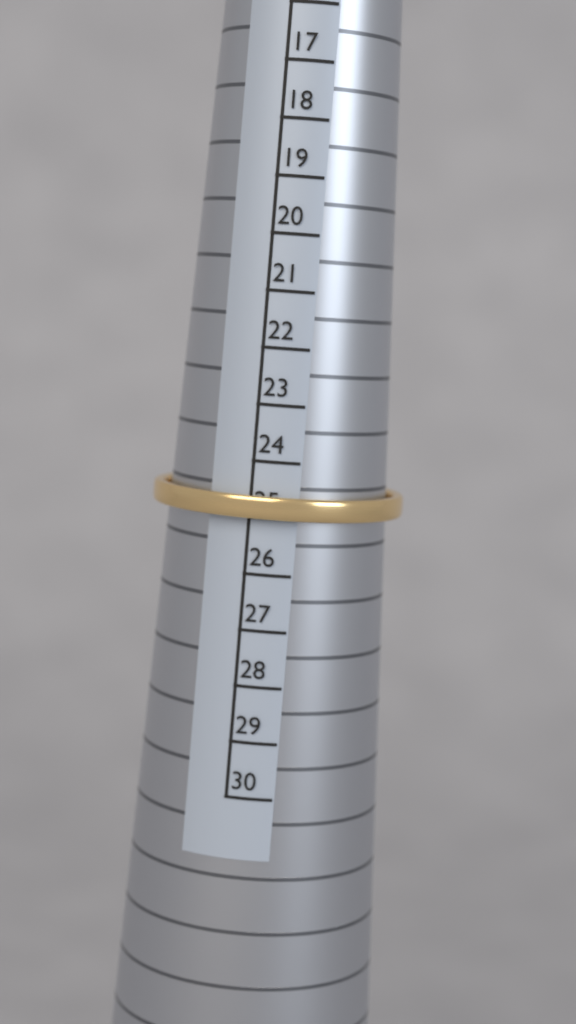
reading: 25 (no unit)
